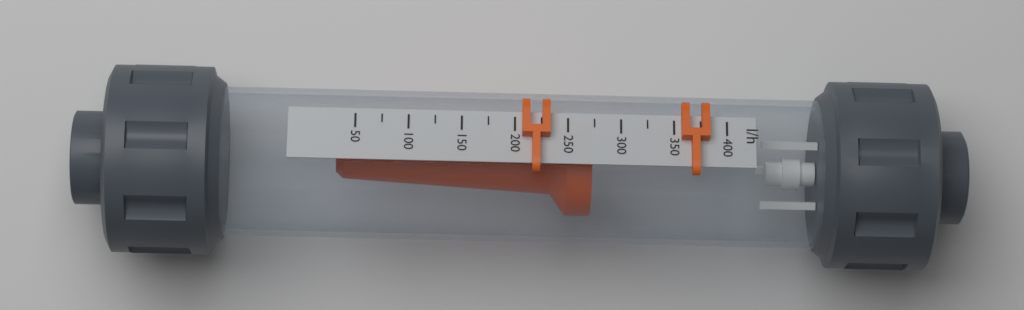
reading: 275 l/h
